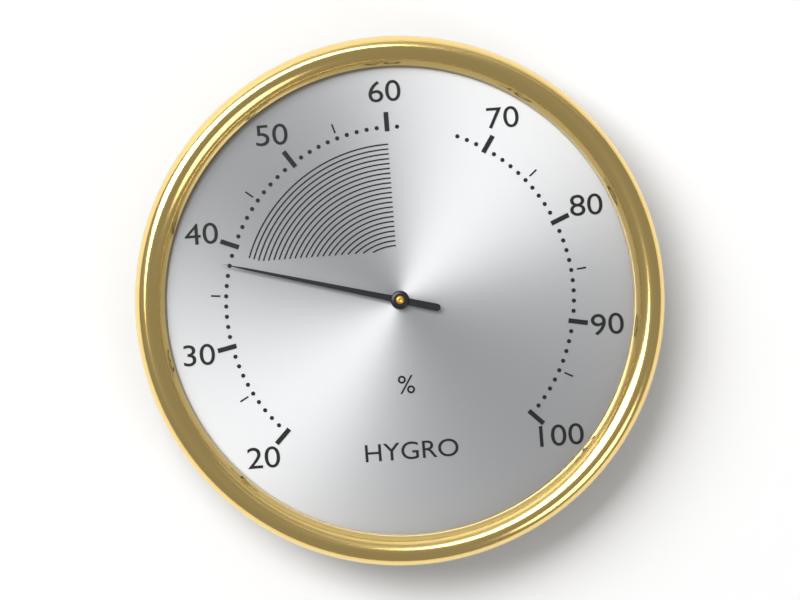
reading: 38 %
